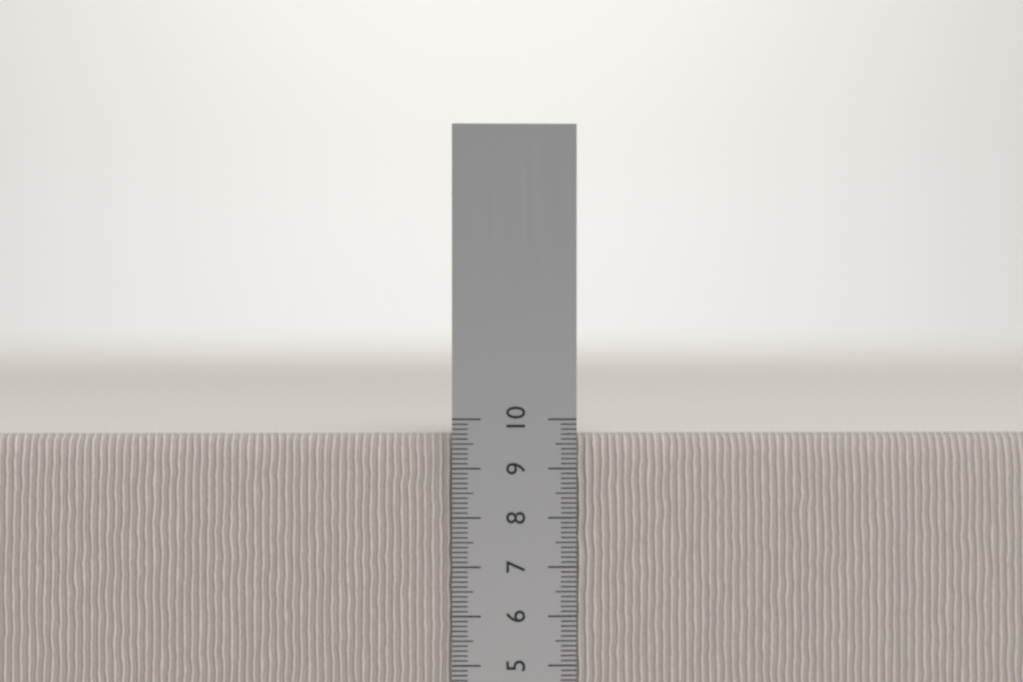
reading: 9.7 cm
